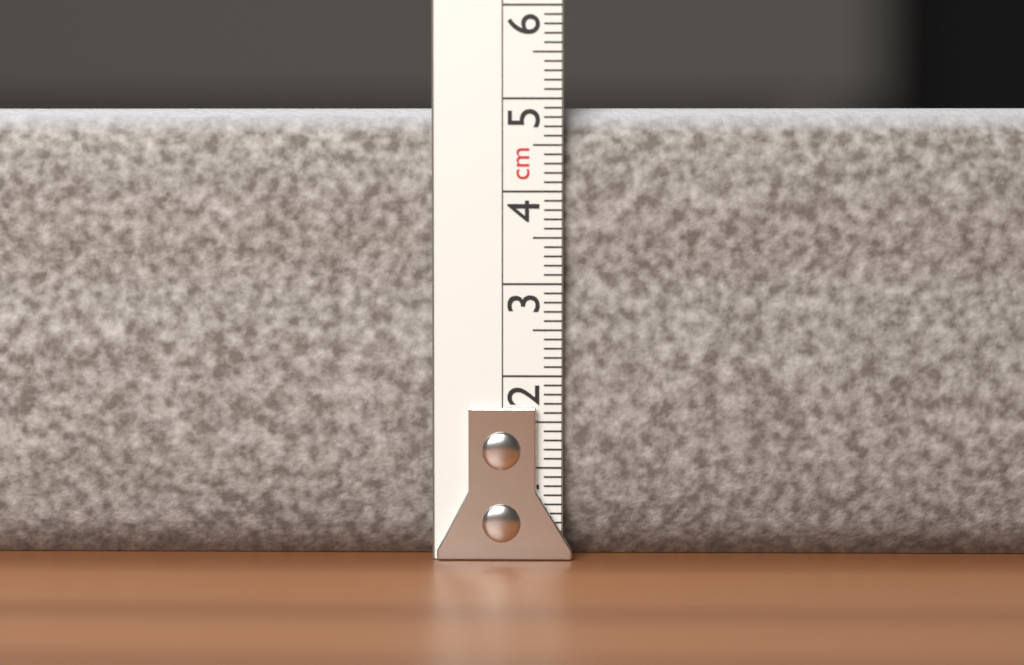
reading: 4.9 cm
